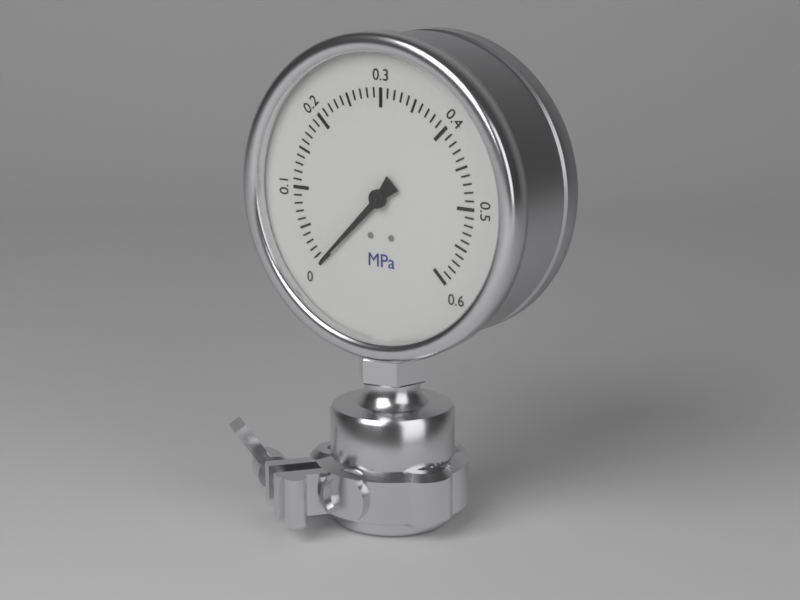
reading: 0.00 MPa
